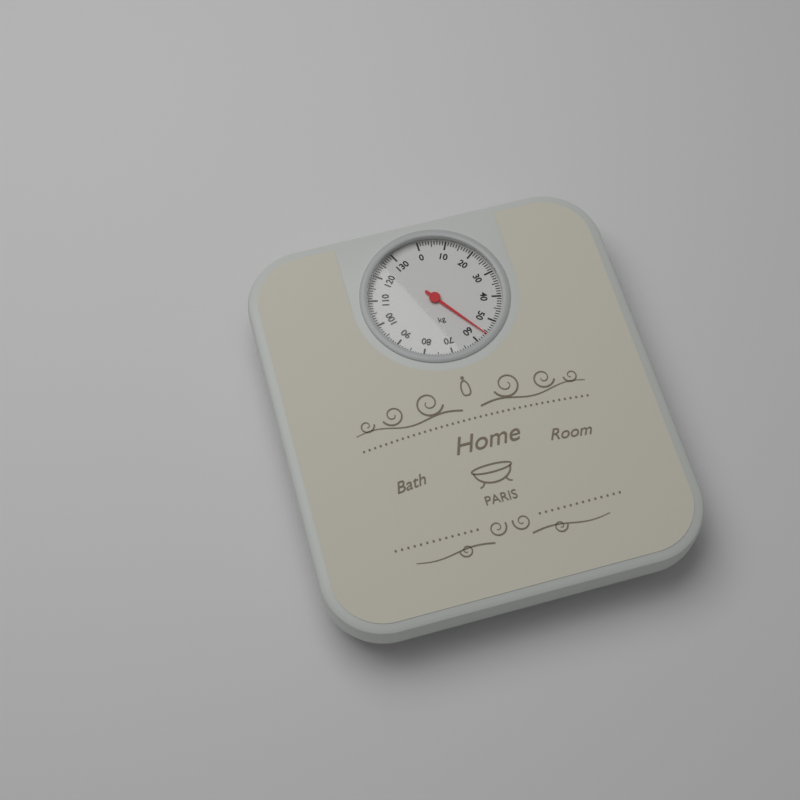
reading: 56 kg
